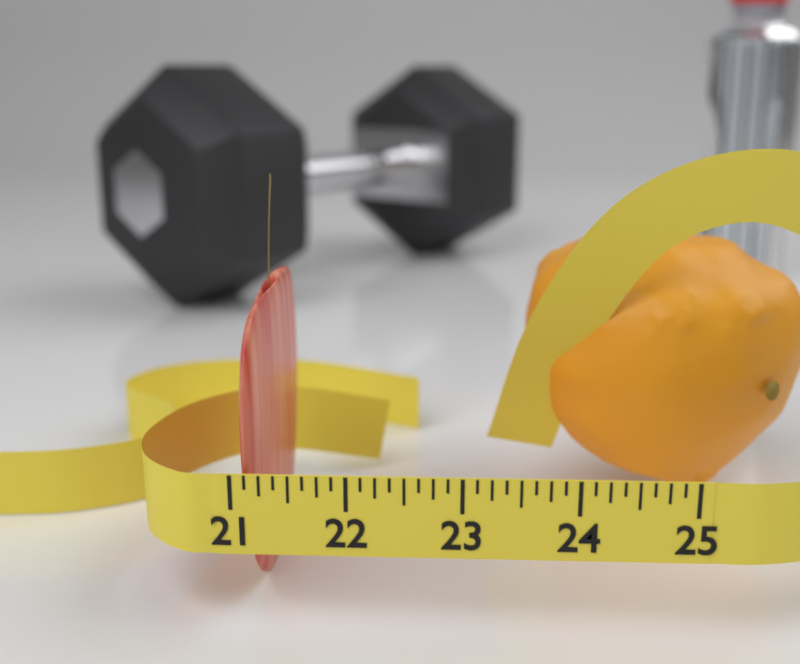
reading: 21.250 (no unit)
